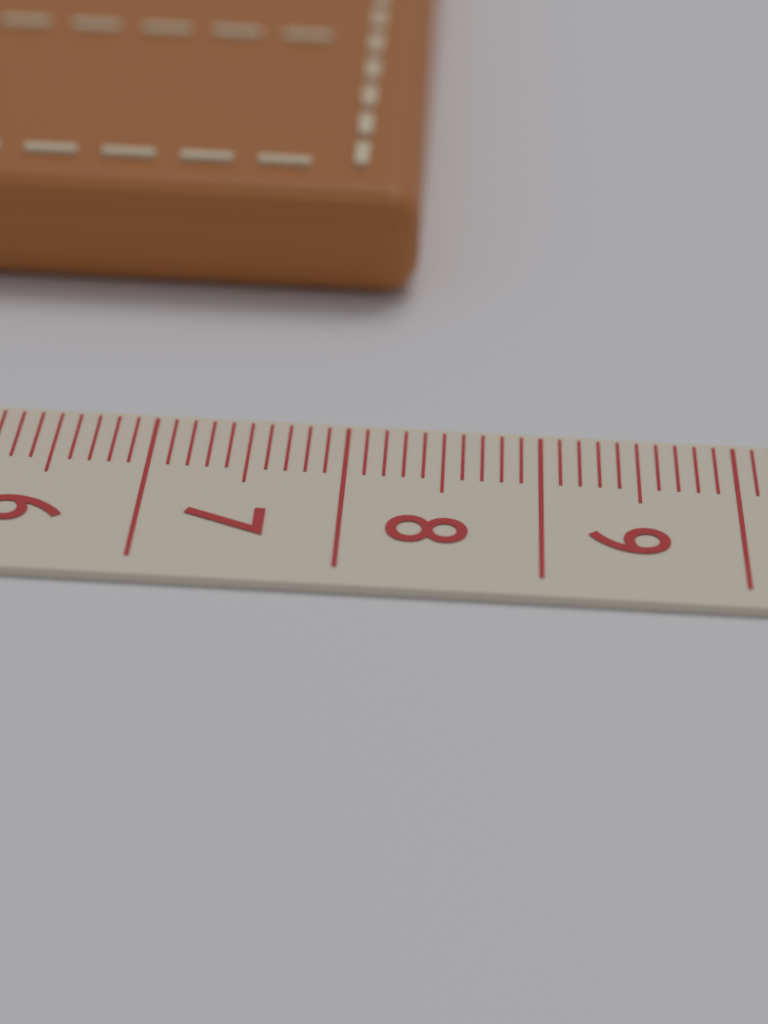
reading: 8.3 cm
